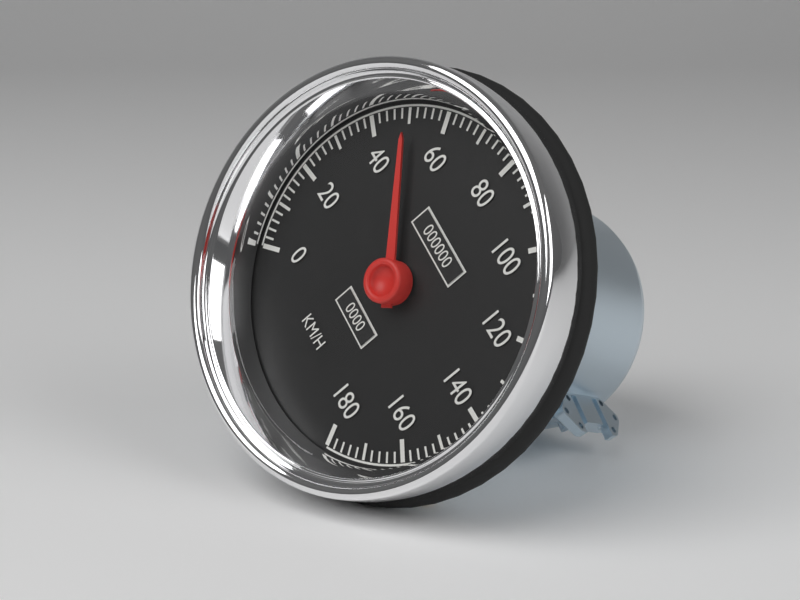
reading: 50 km/h
